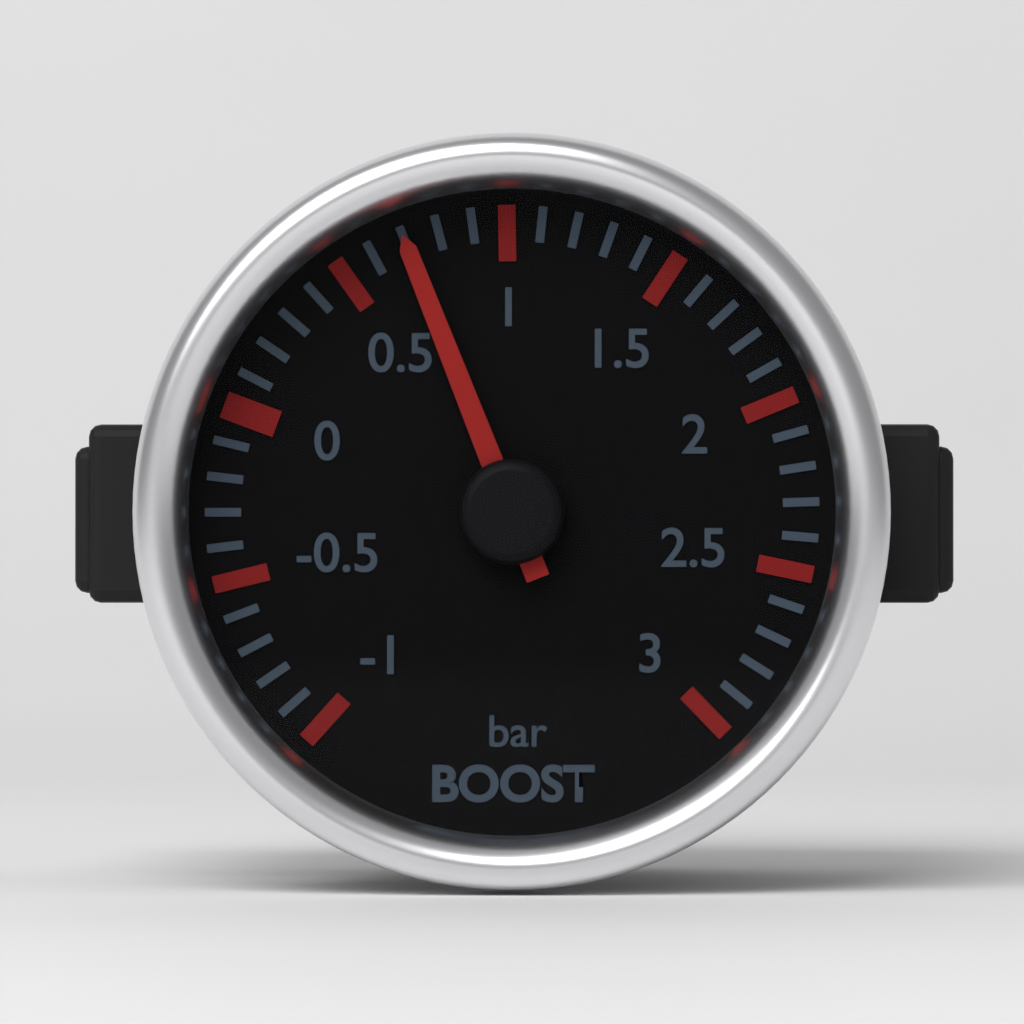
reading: 0.7 bar
